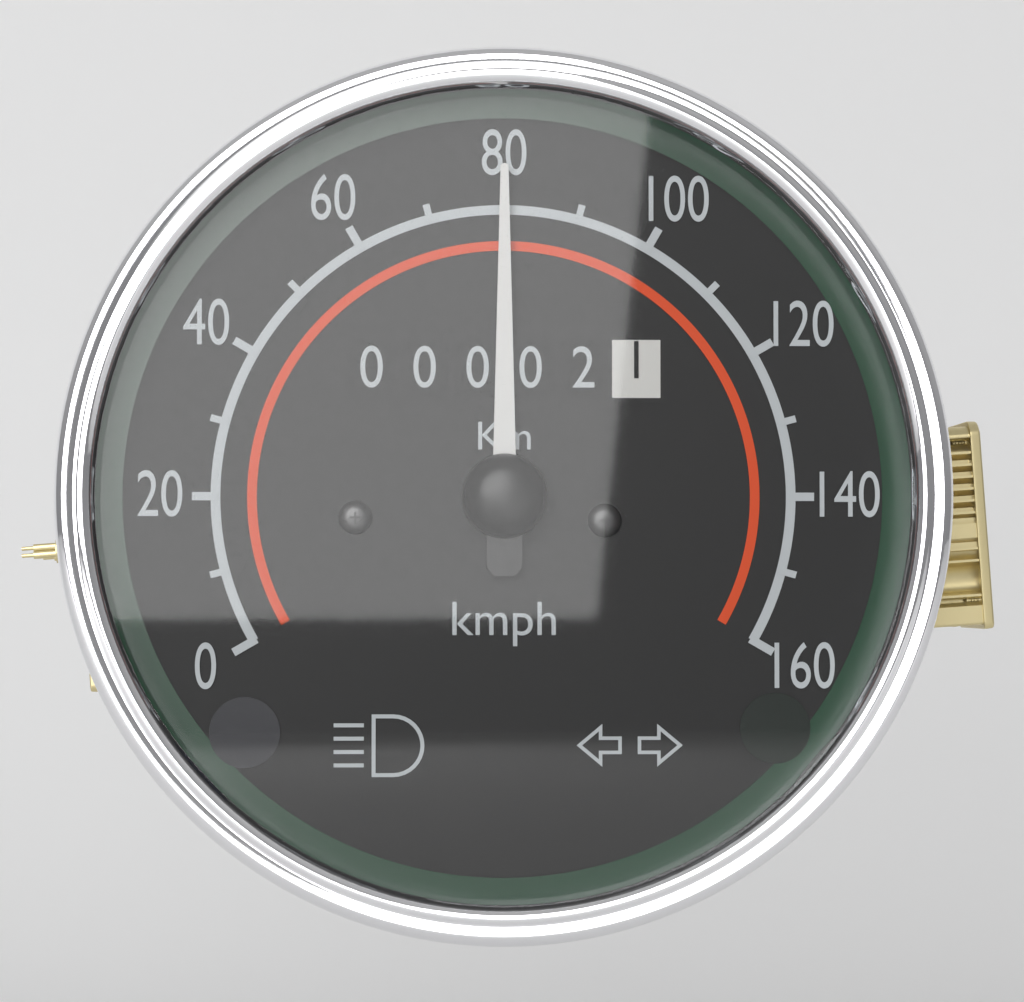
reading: 80 kmph
